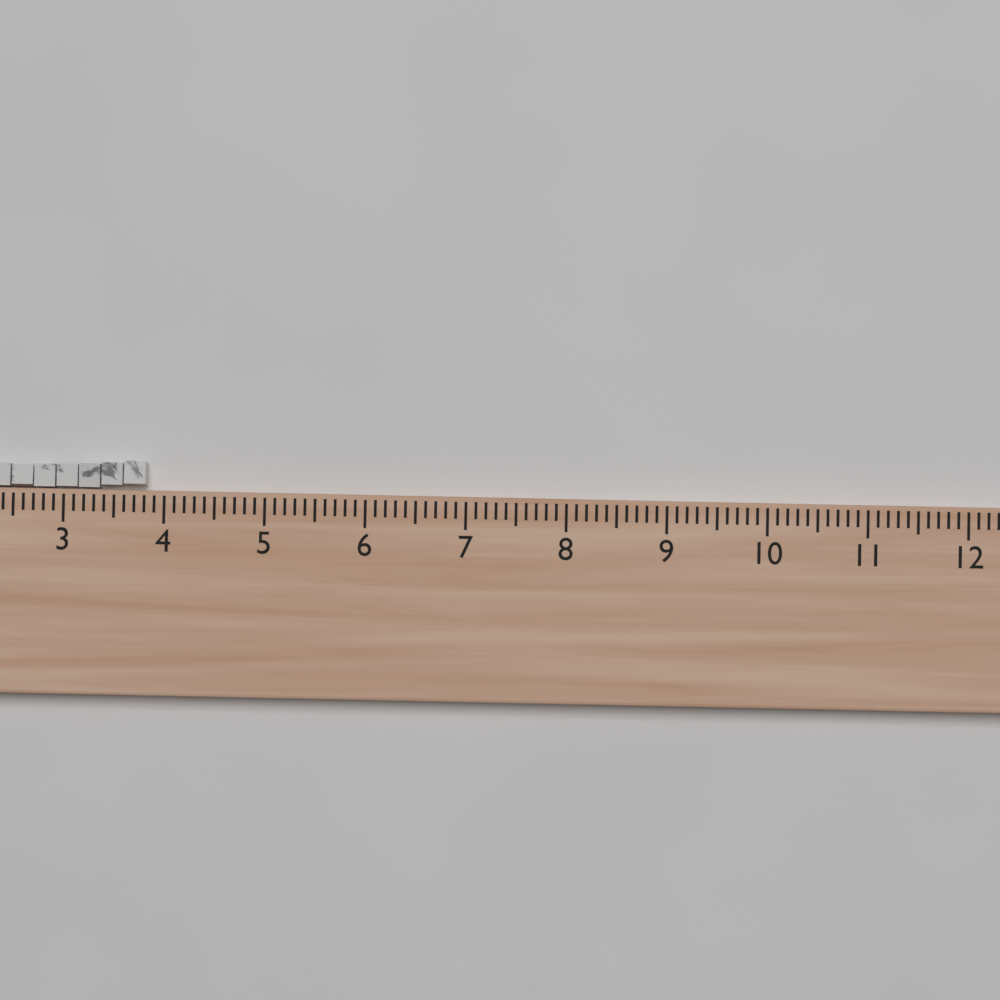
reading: 3.8 (no unit)
